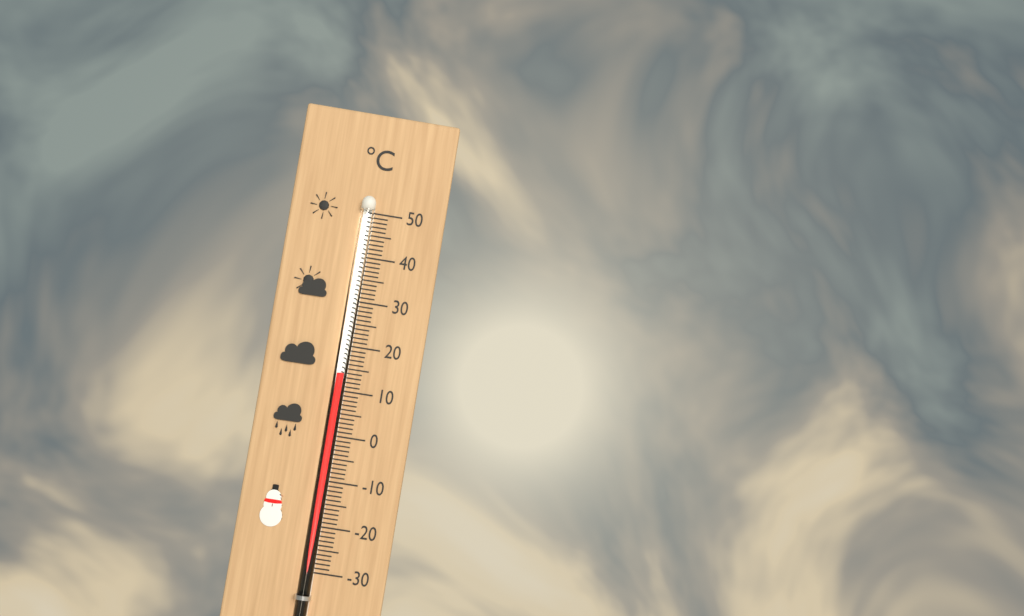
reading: 14 °C
